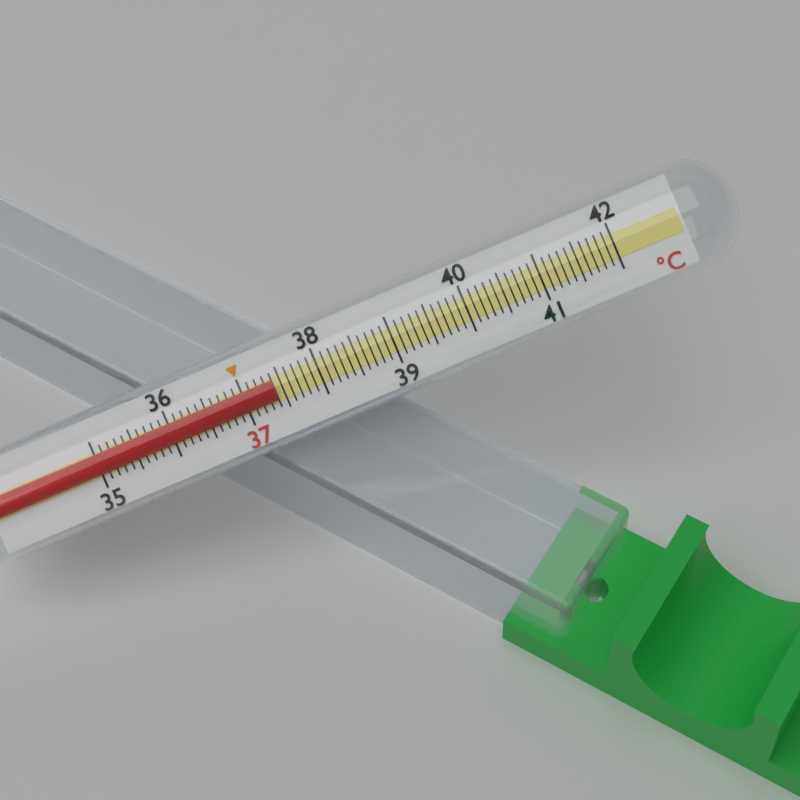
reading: 37.4 °C
